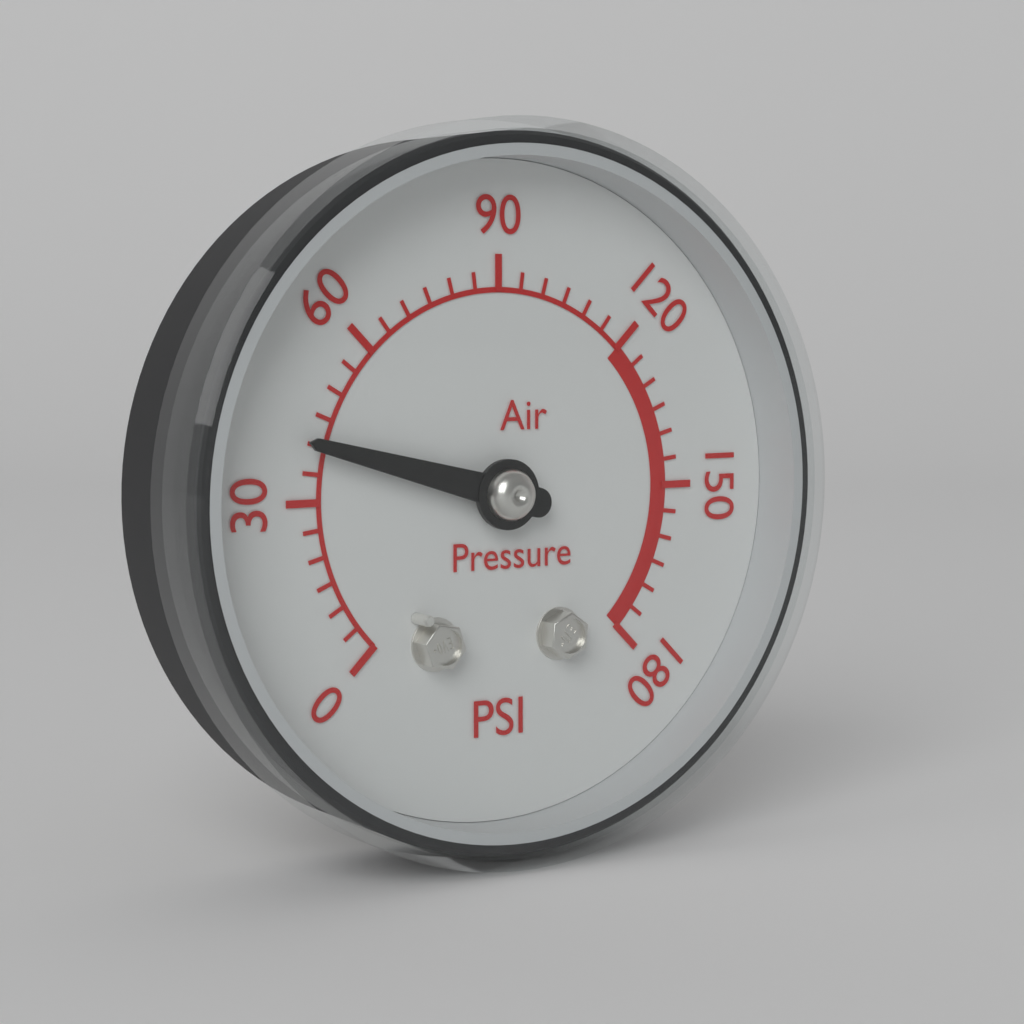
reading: 40 psi
